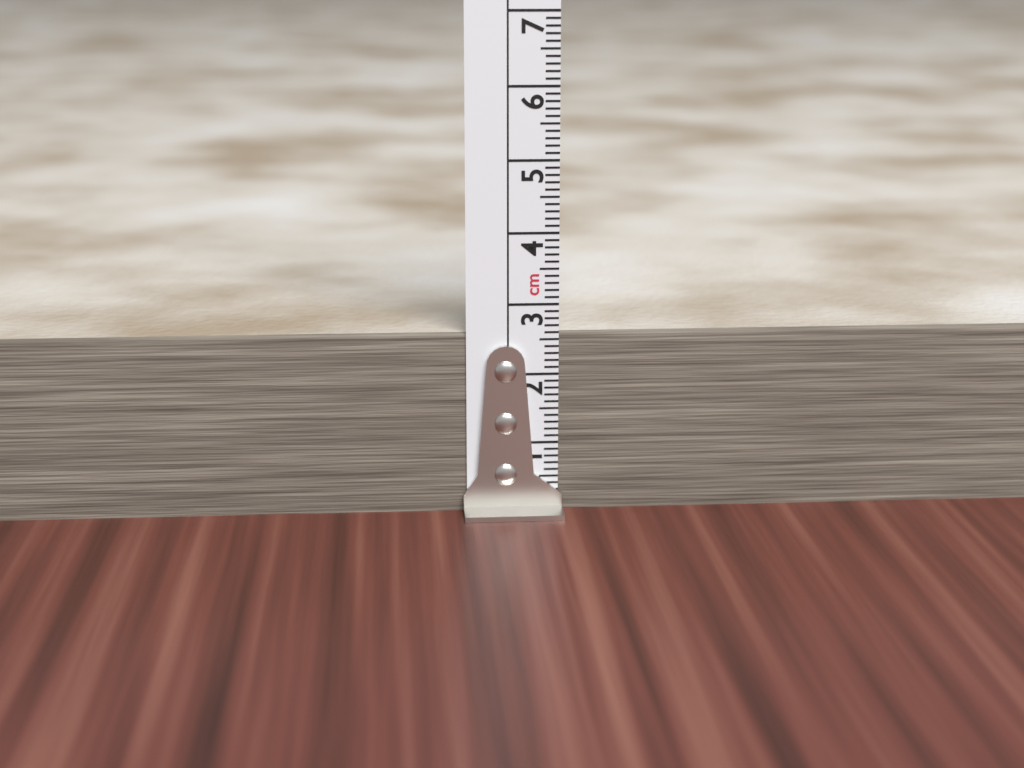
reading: 2.6 cm
